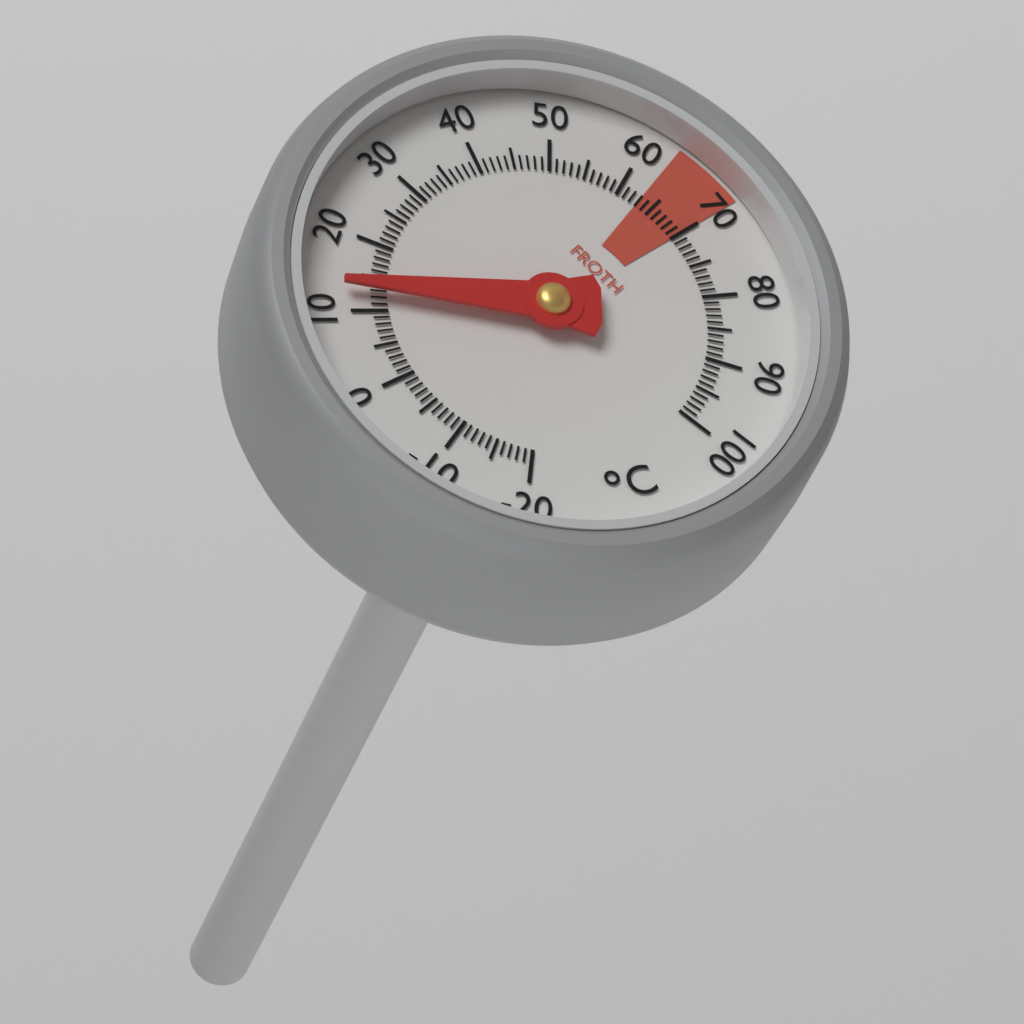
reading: 13 °C
